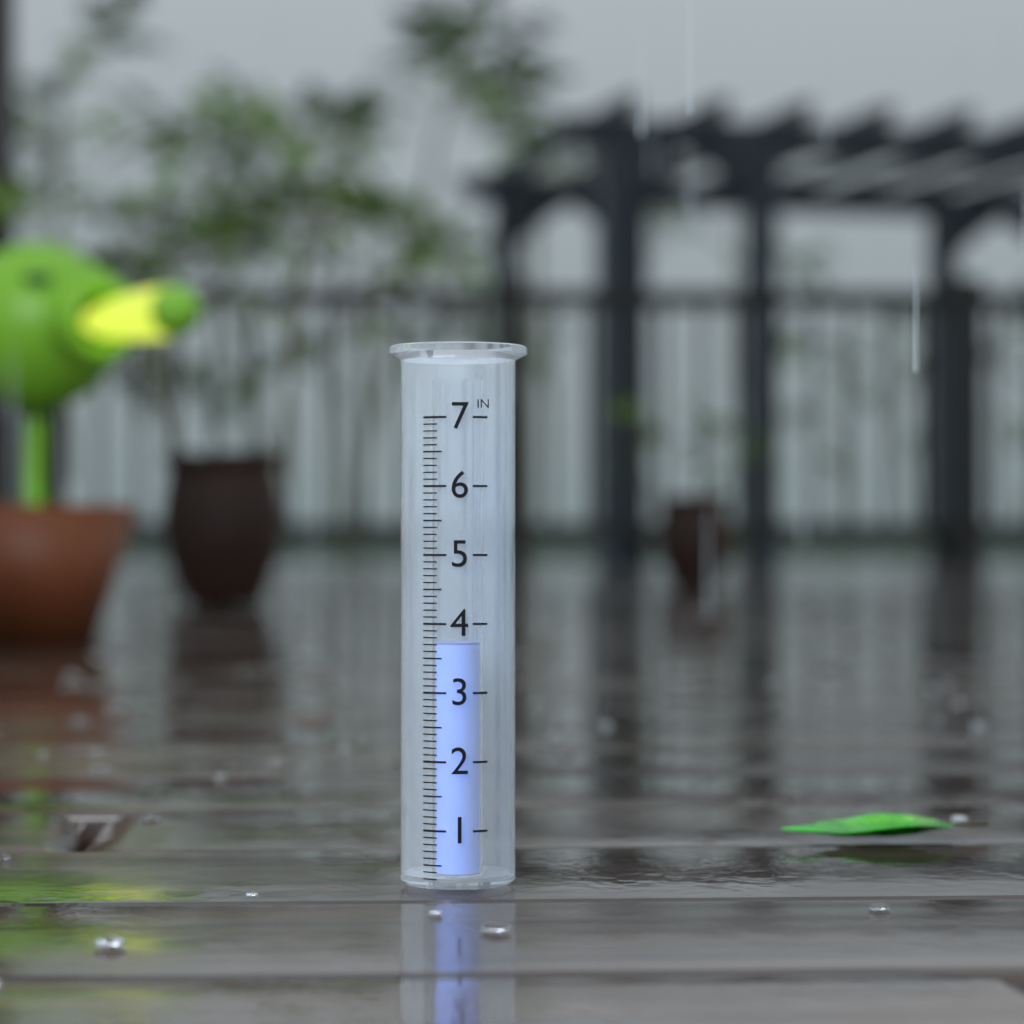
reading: 3.7 in
